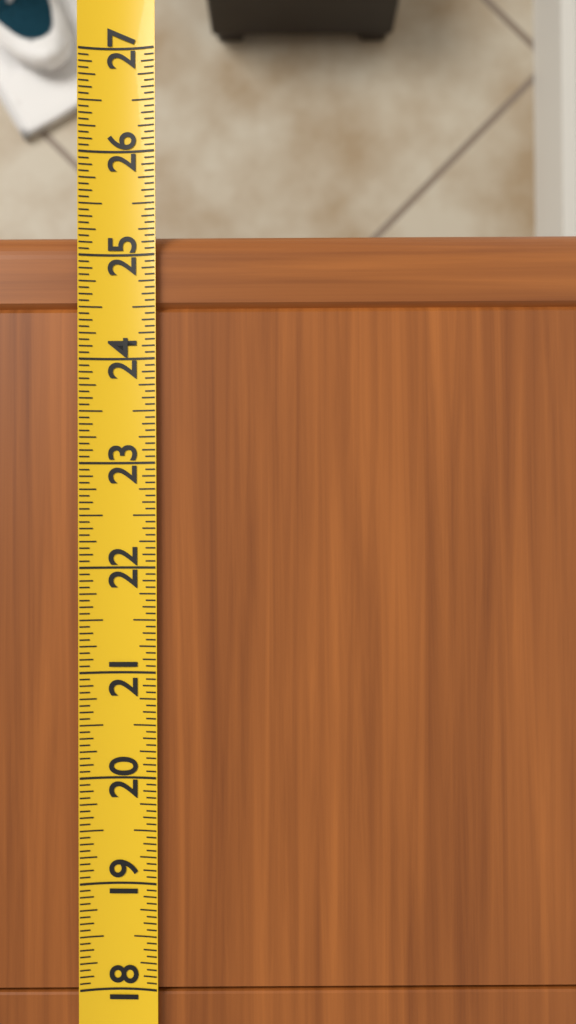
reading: 25.2500 (no unit)
